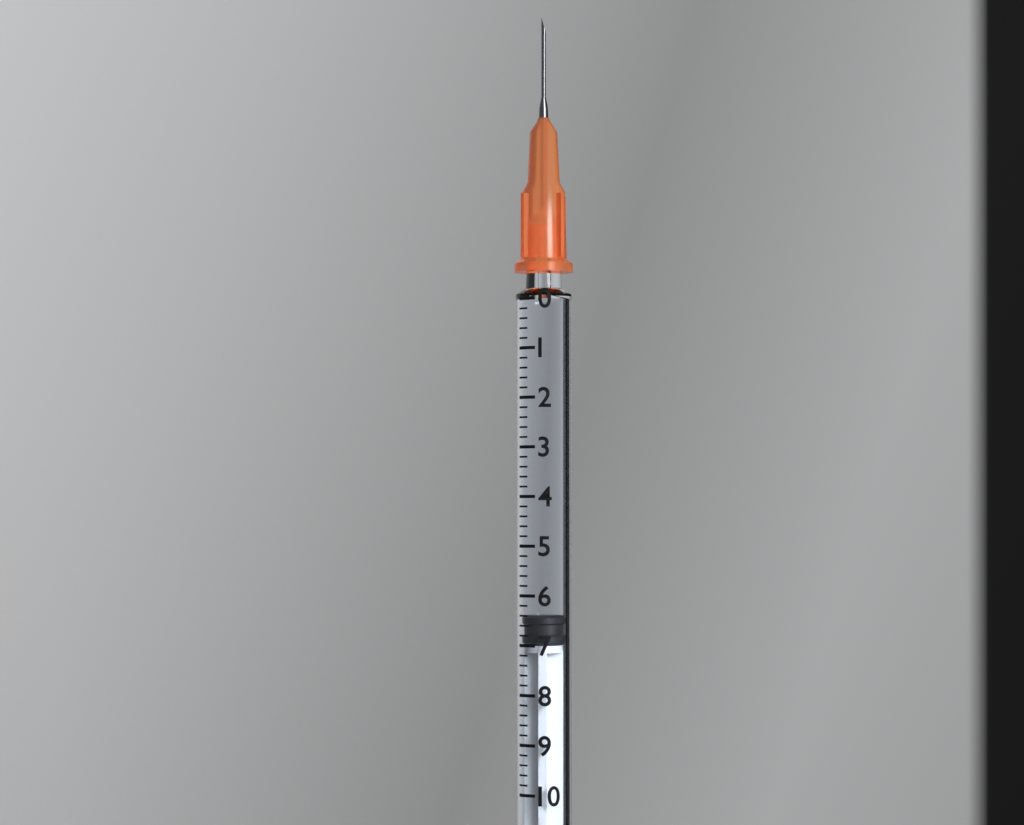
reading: 6.4 (no unit)
